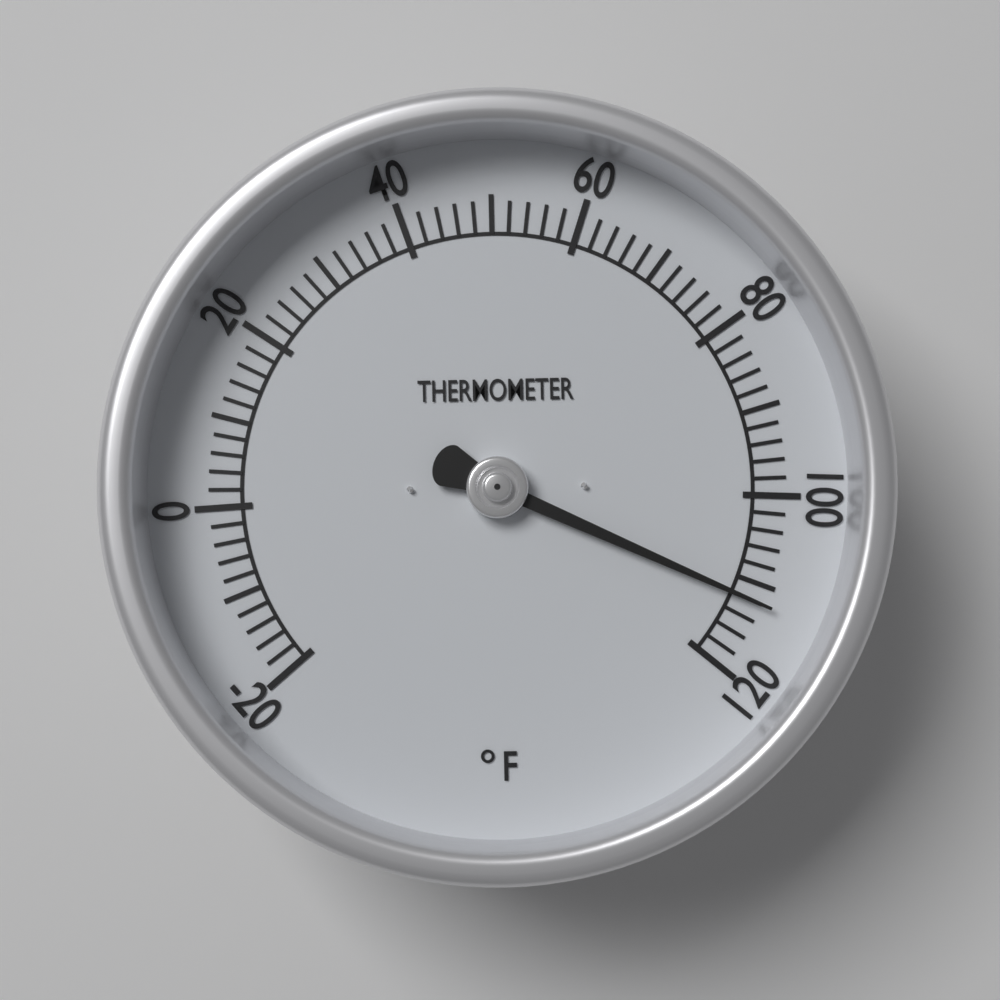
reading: 112 °F
